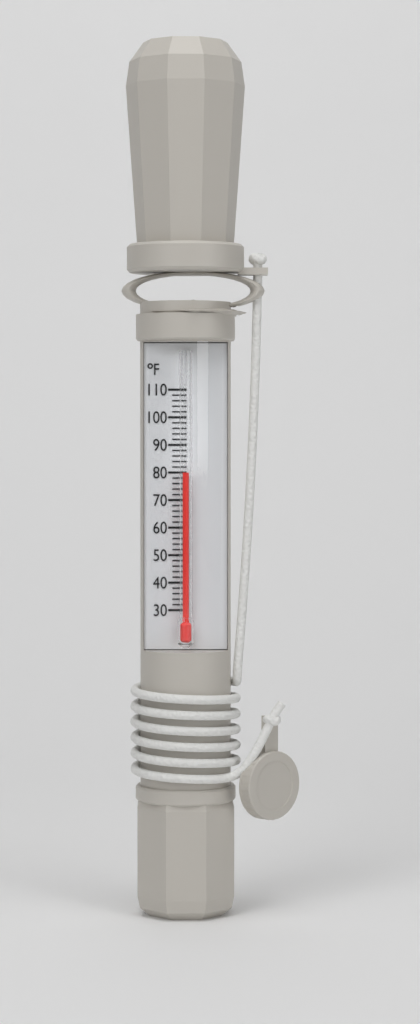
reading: 80 °F
